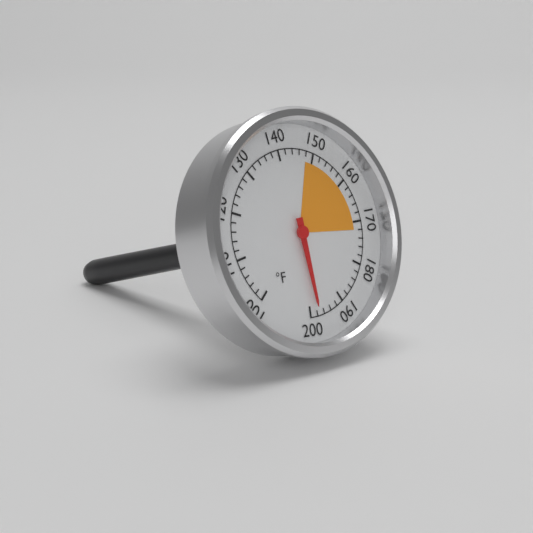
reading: 198 °F
